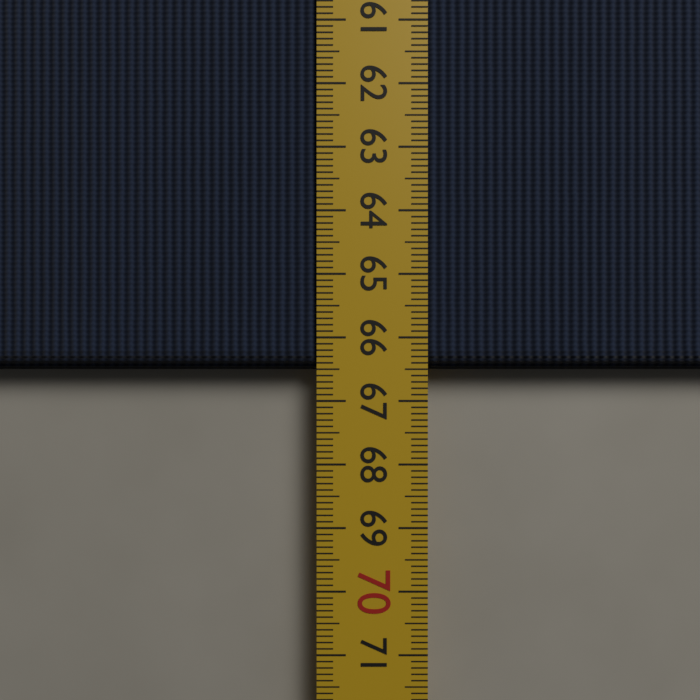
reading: 66.5 cm
